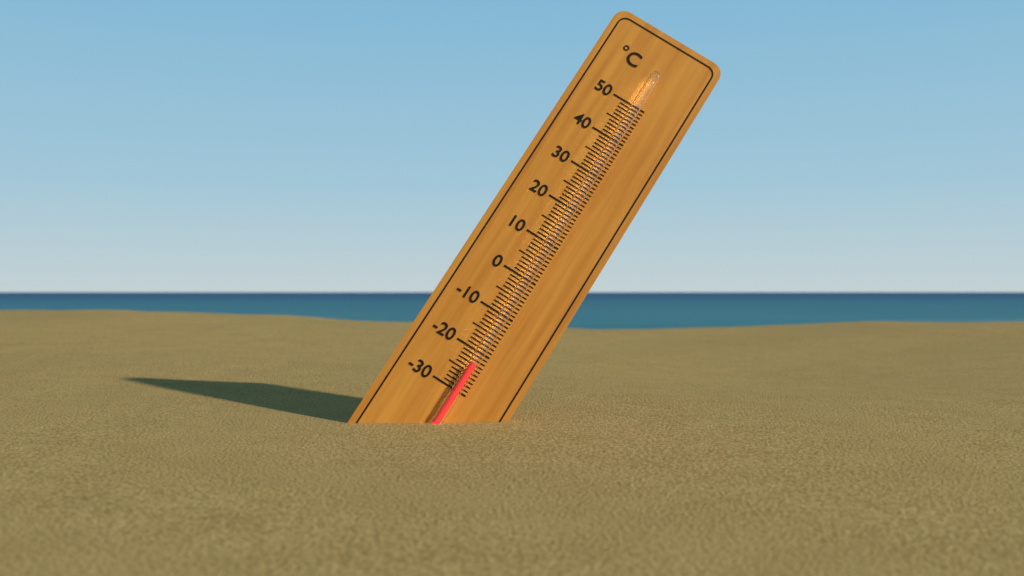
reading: -23 °C
